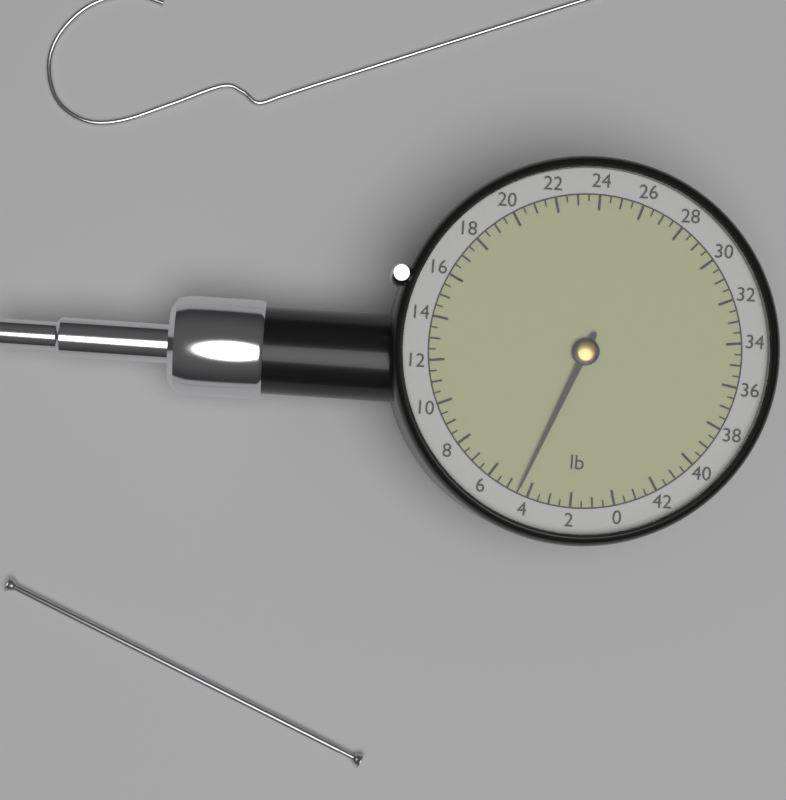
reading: 4.5 lb
